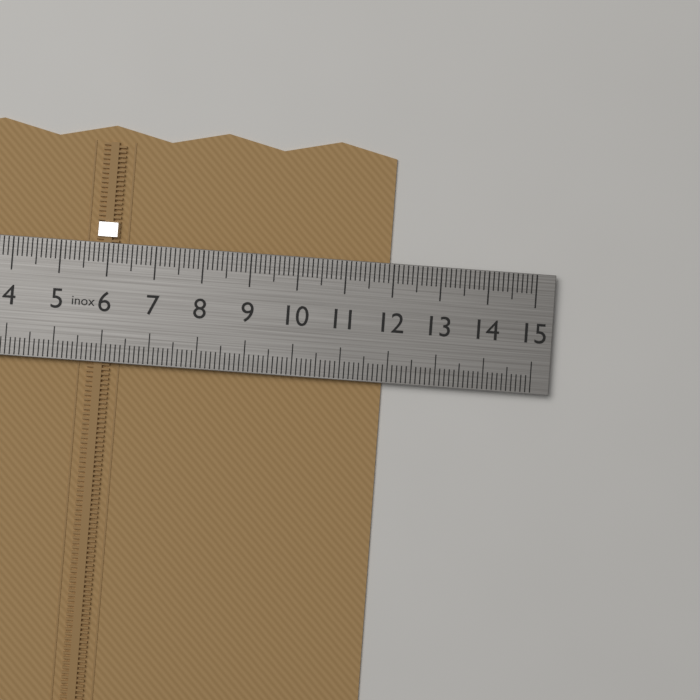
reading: 11.9 cm
